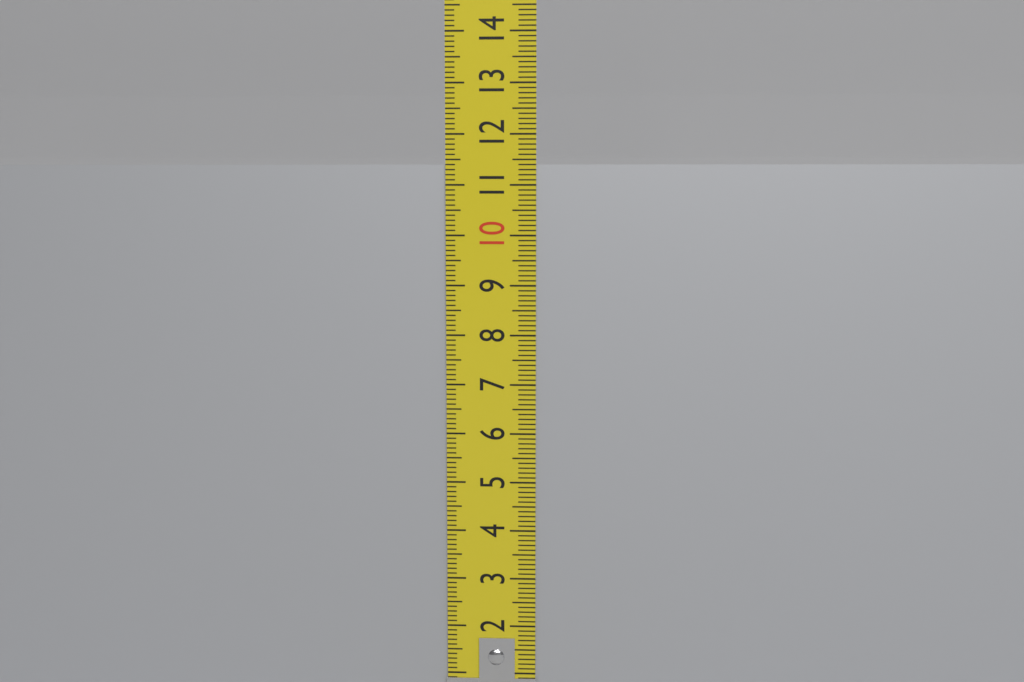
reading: 11.4 cm
